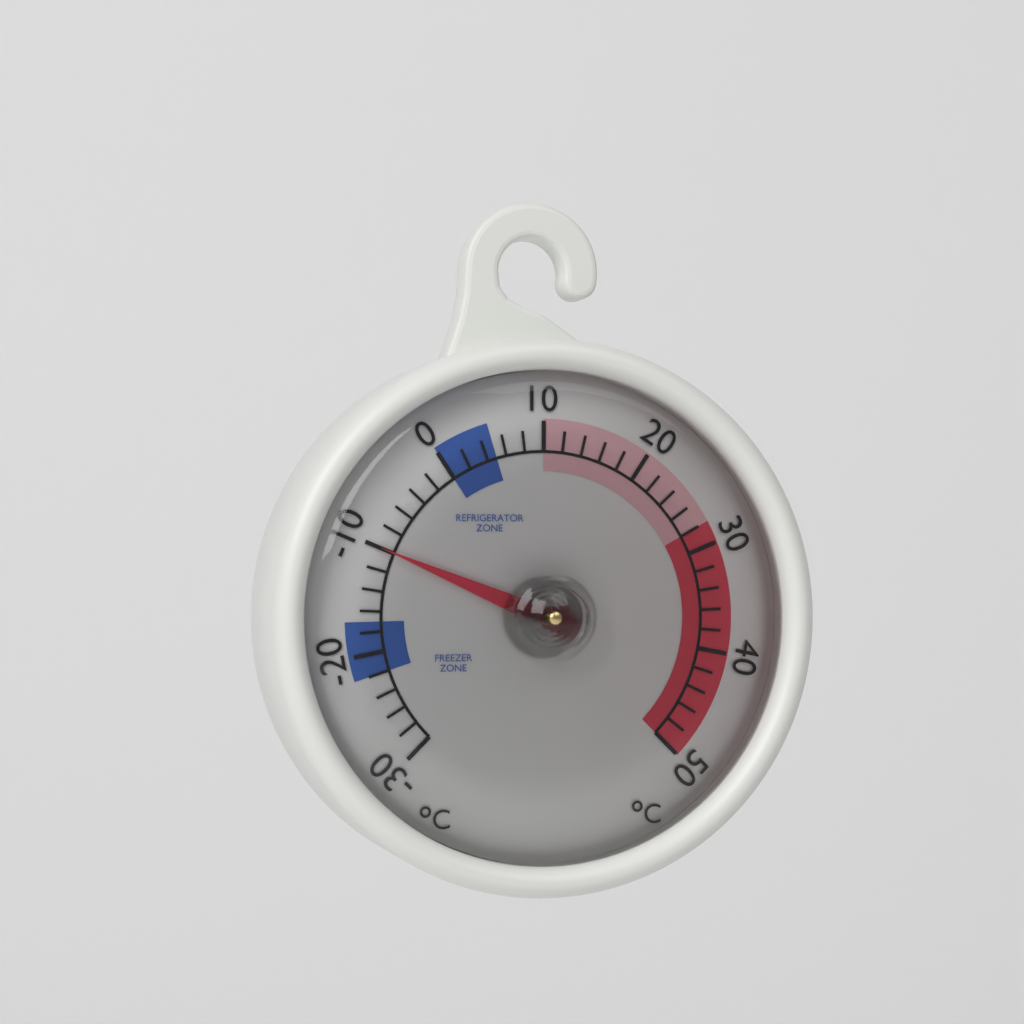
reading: -10 °C
